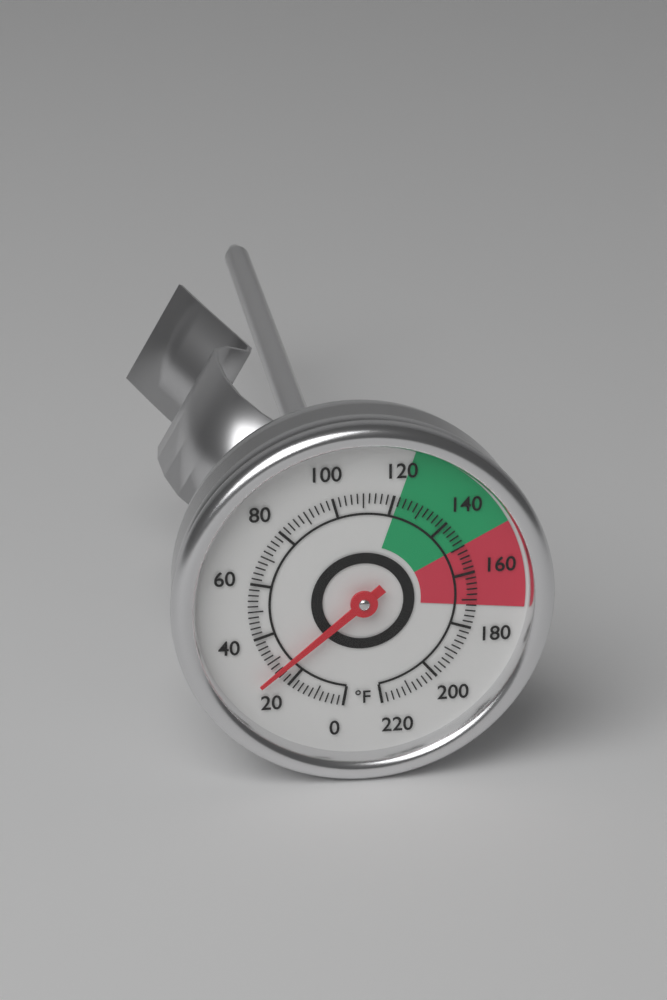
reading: 26 °F
